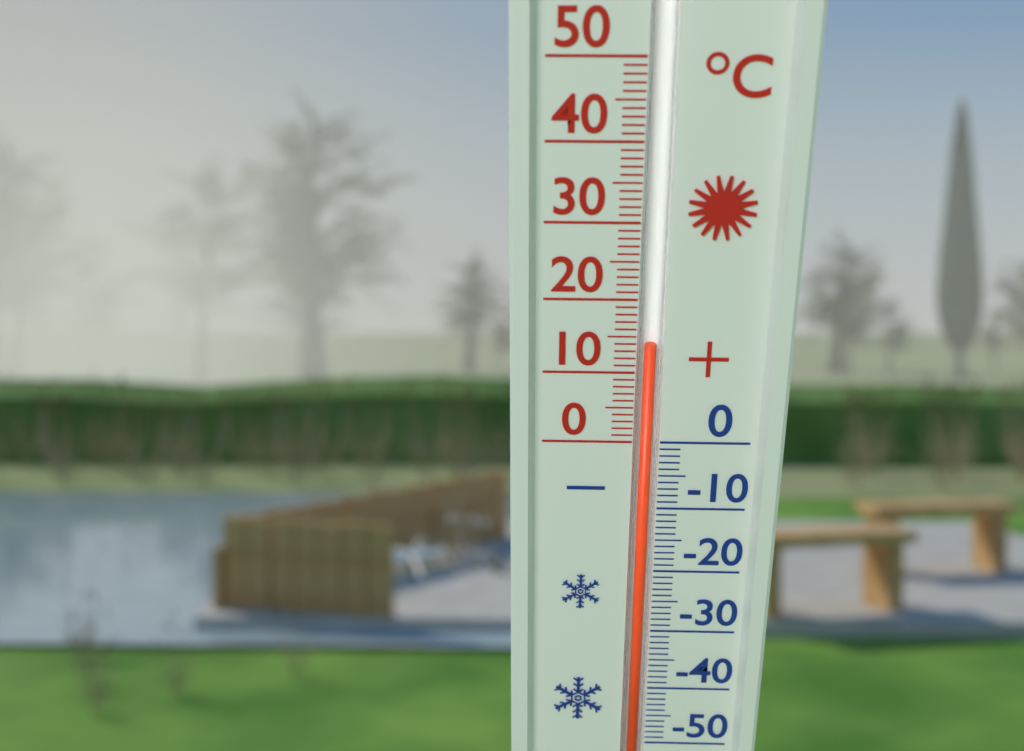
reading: 14 °C
